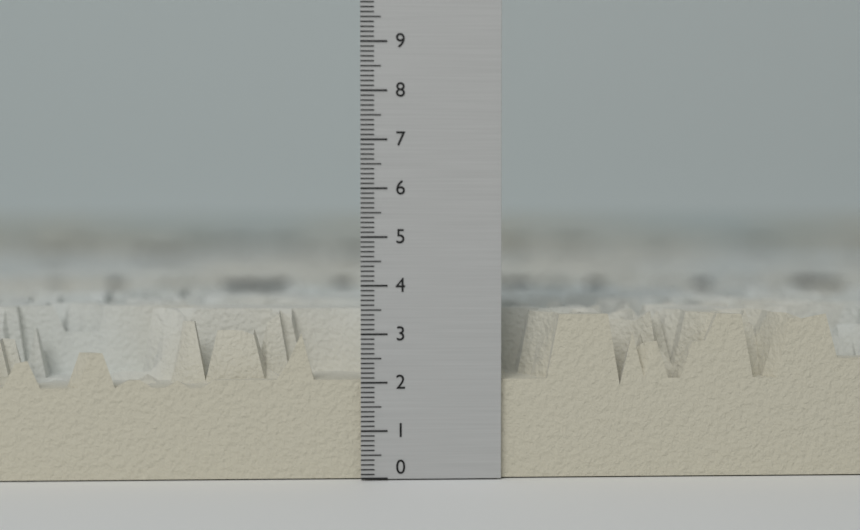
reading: 3.4 (no unit)
